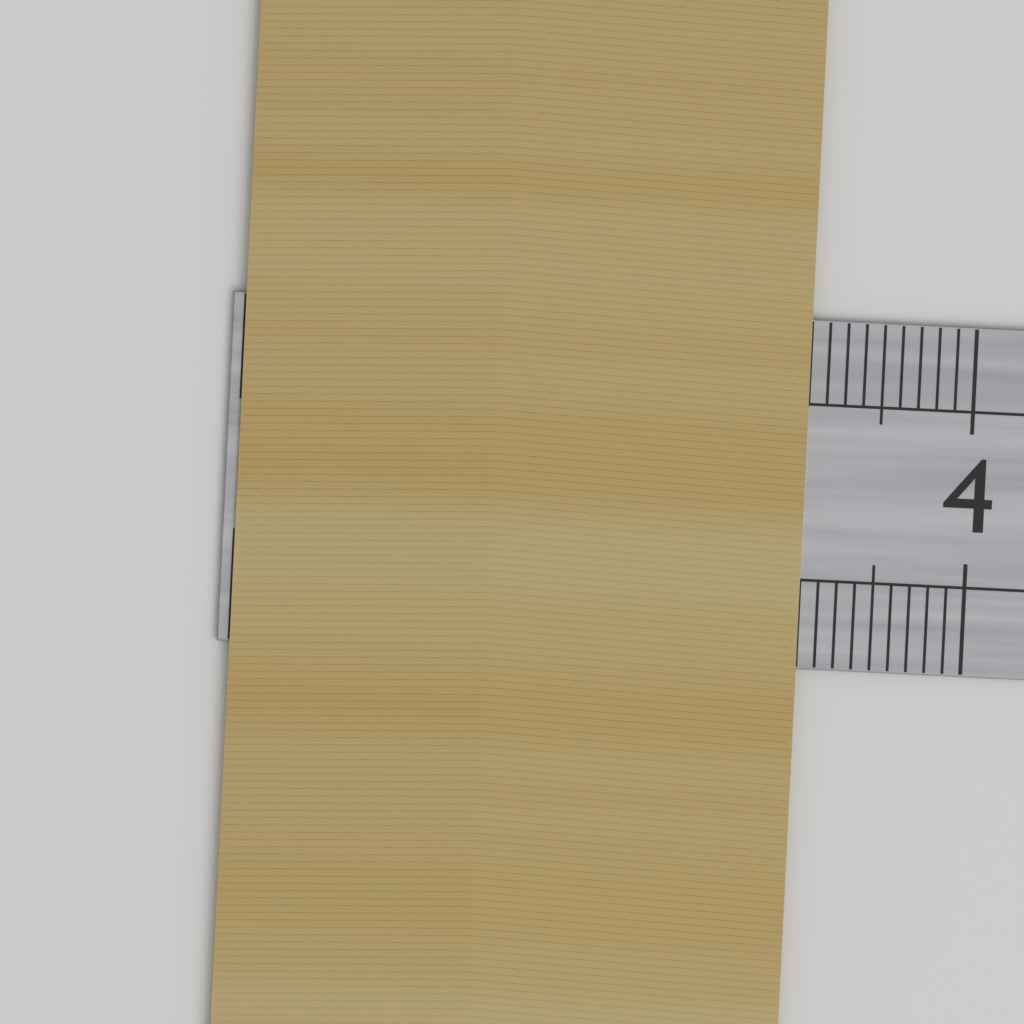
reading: 3.1 cm
